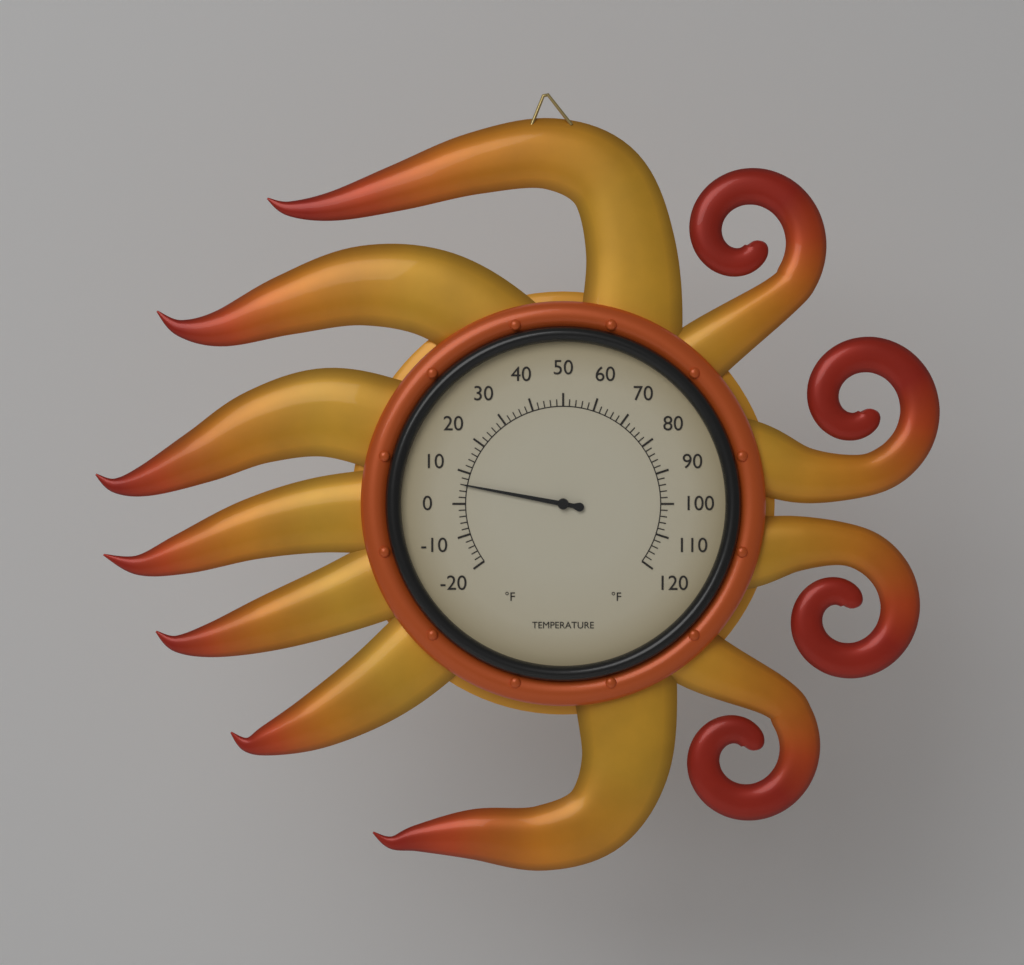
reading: 6 °F
